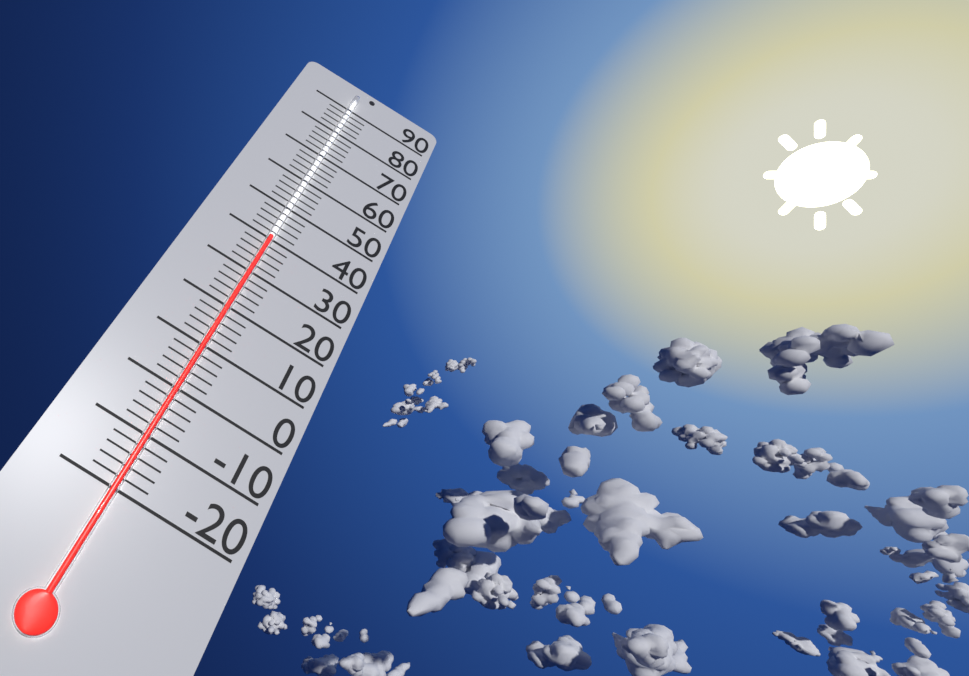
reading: 40 (no unit)
